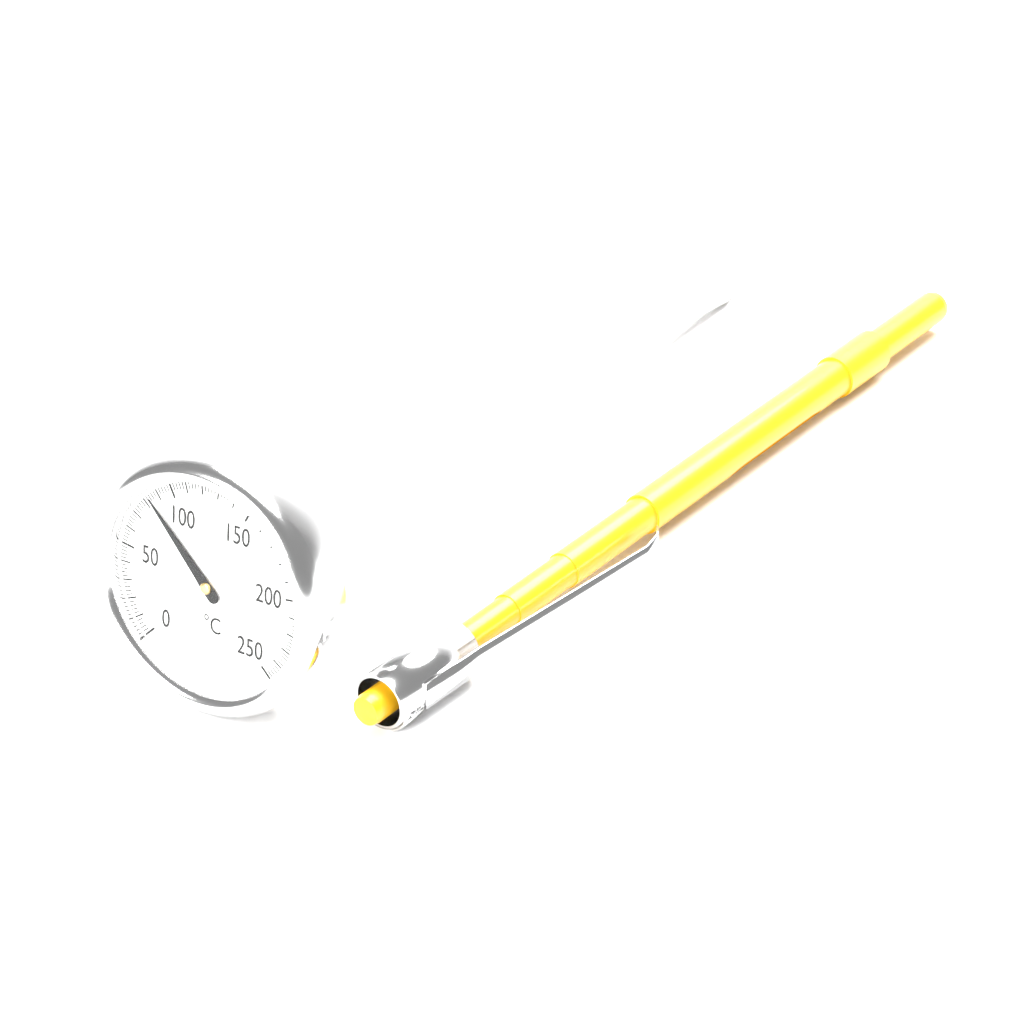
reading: 84 °C
